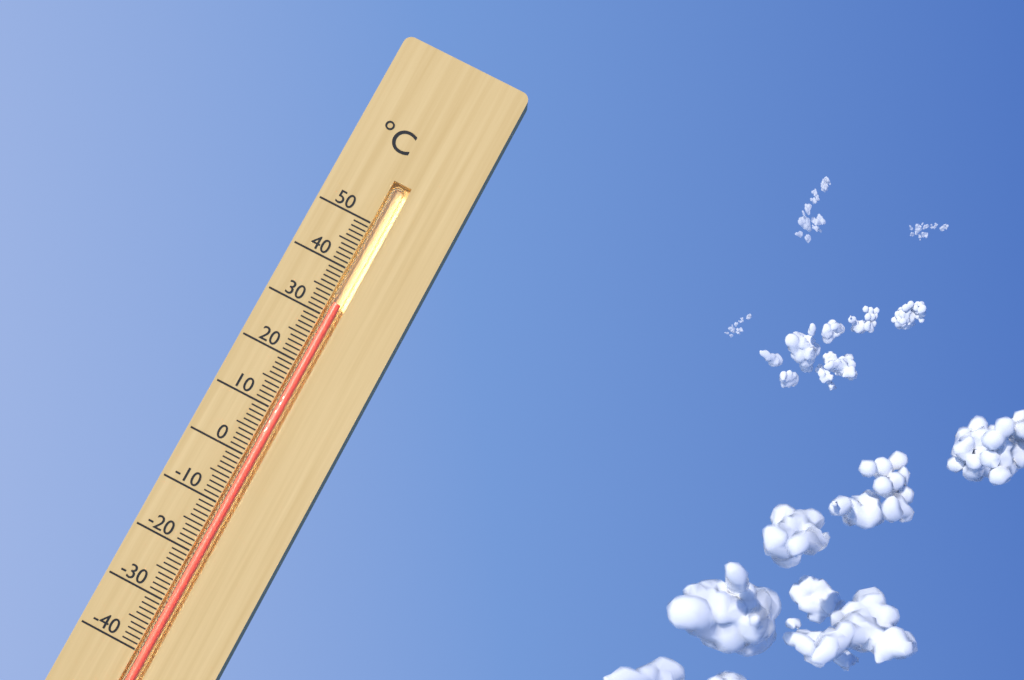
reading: 33 °C
